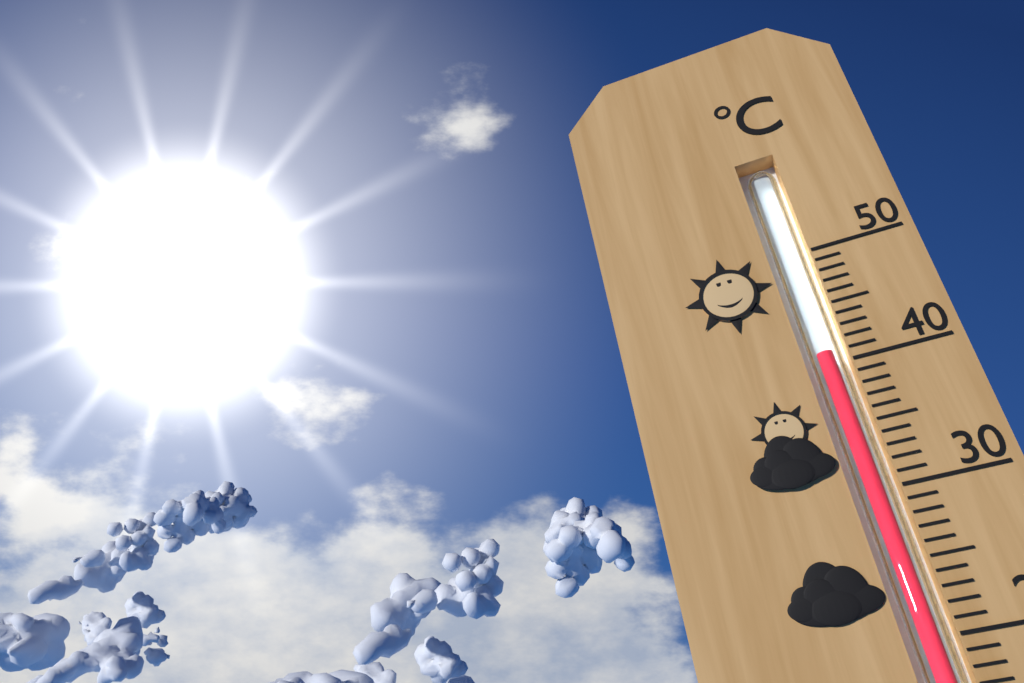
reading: 41 °C
